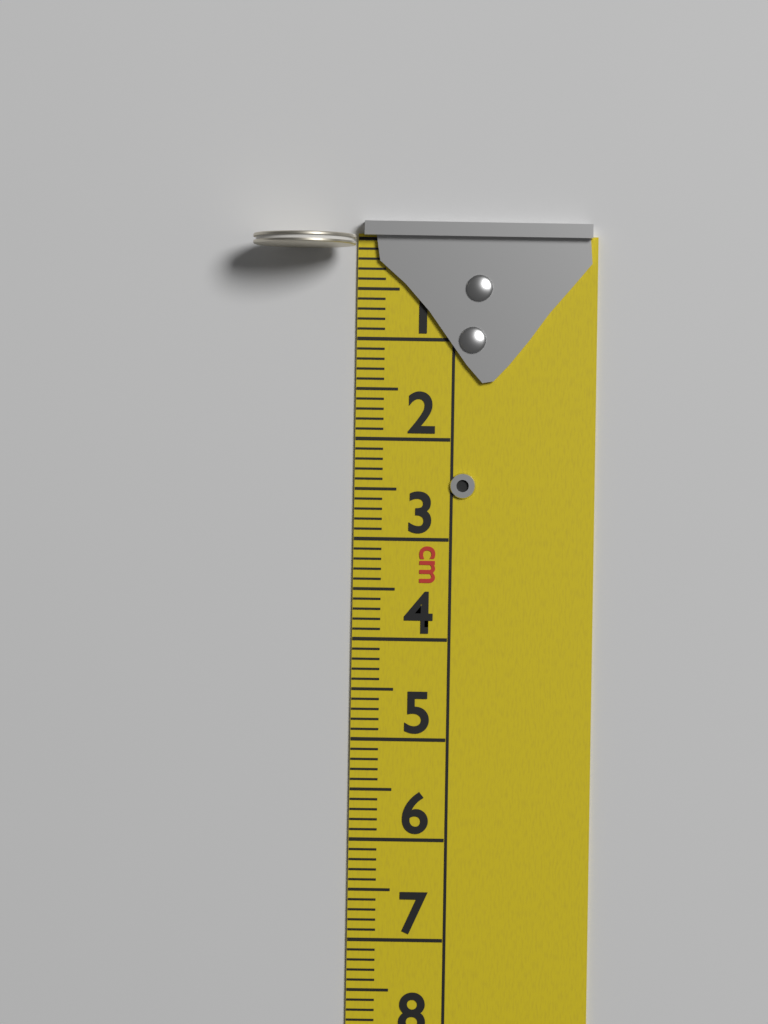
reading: 0.1 cm
